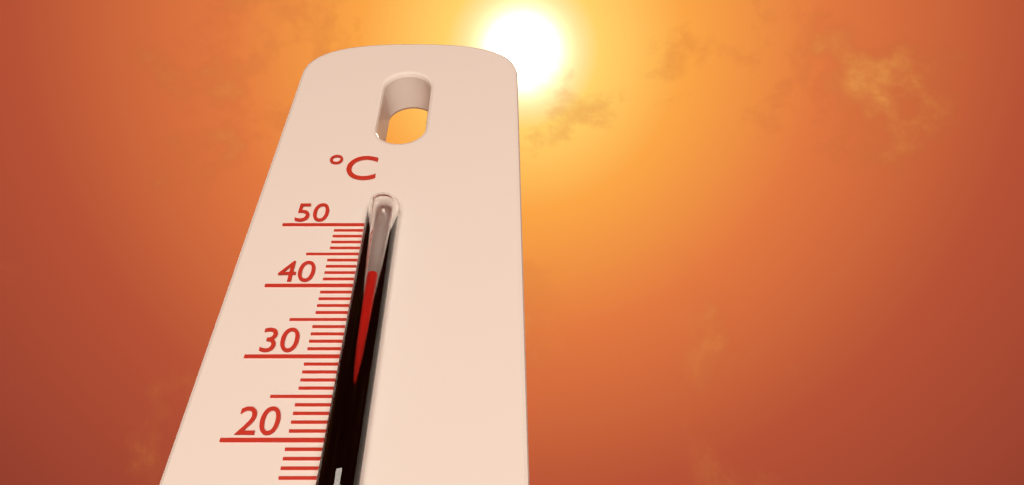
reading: 40 °C
